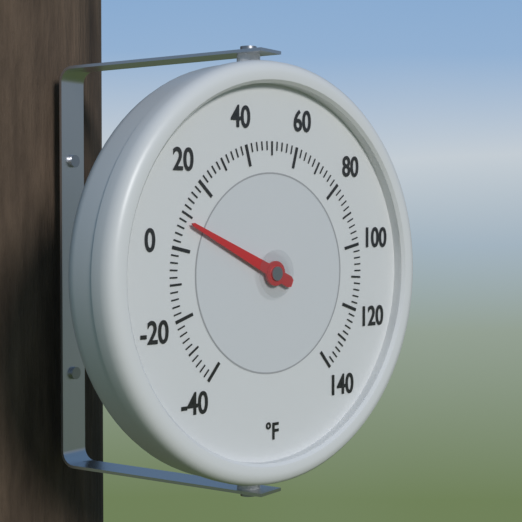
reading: 8 °F
